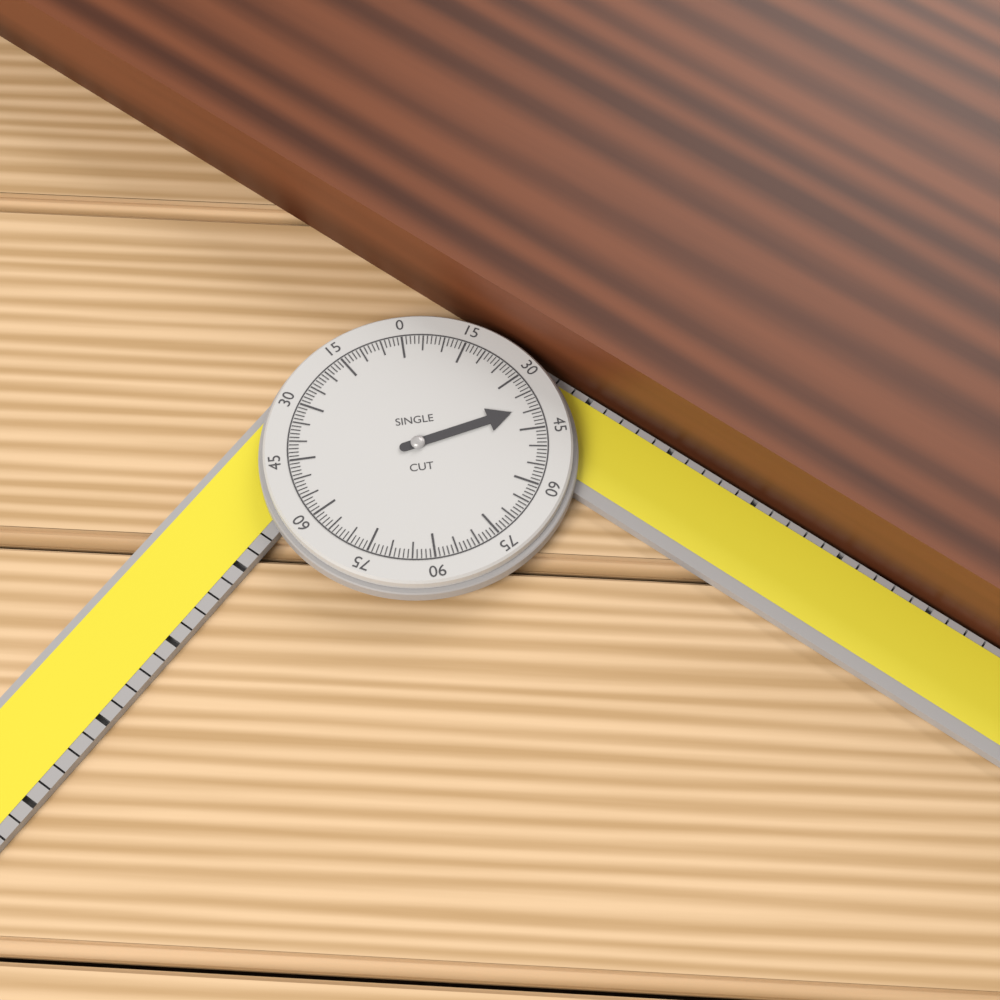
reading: 39 °
